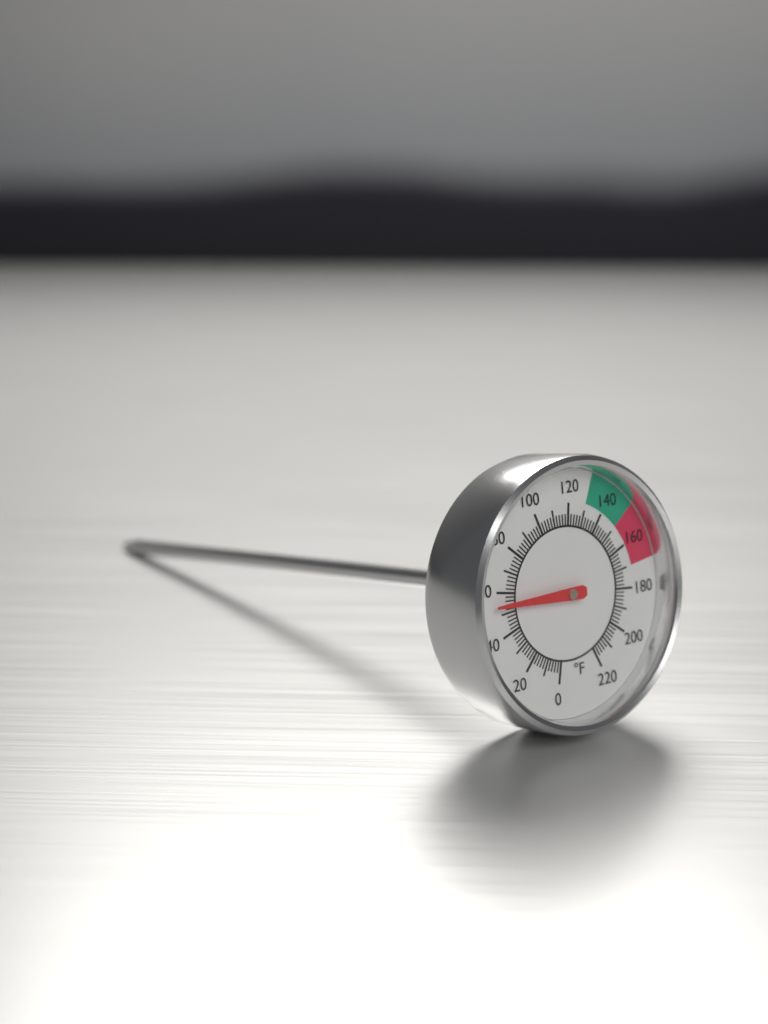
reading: 54 °F
